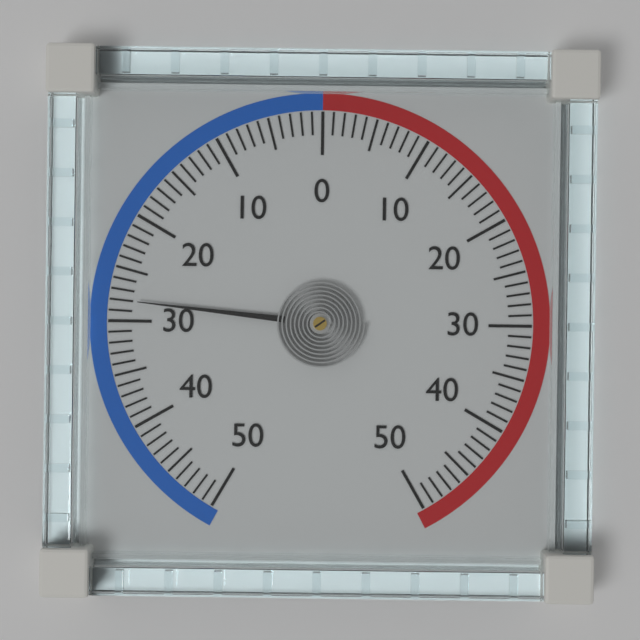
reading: -28 (no unit)
